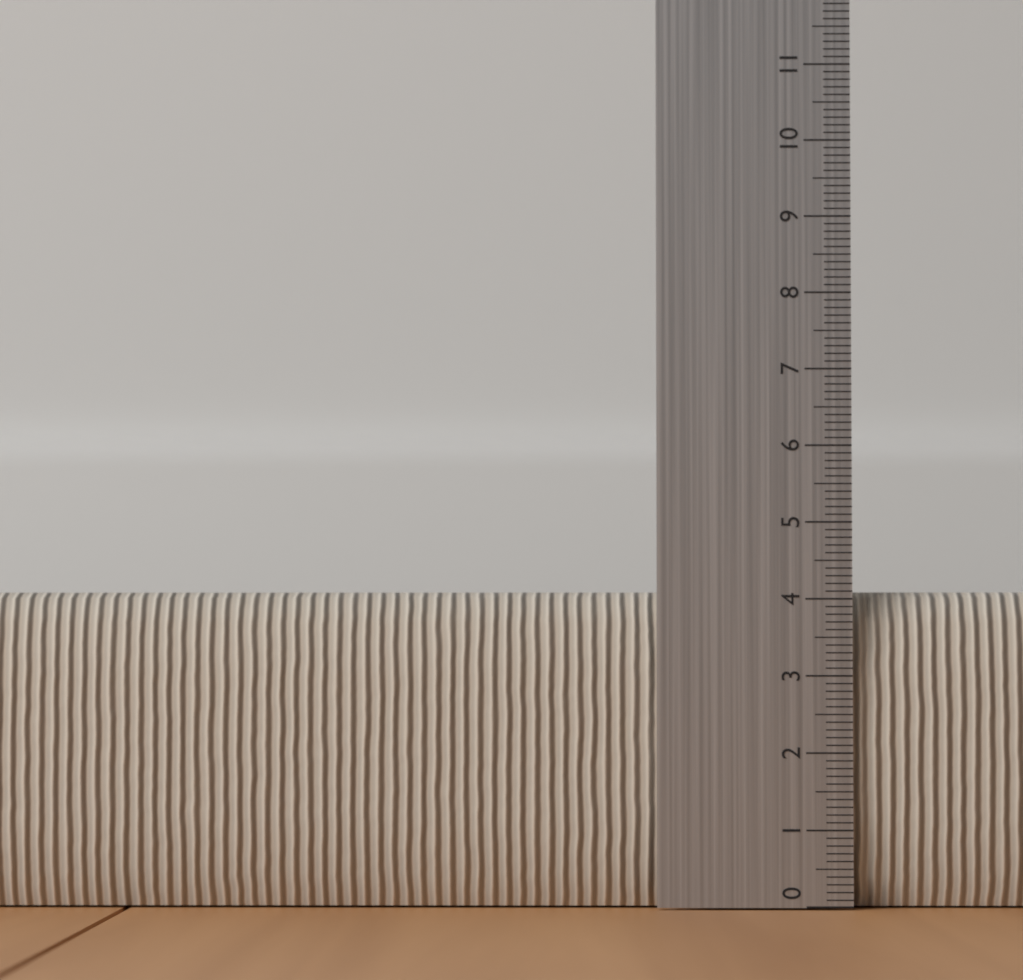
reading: 4.1 (no unit)
